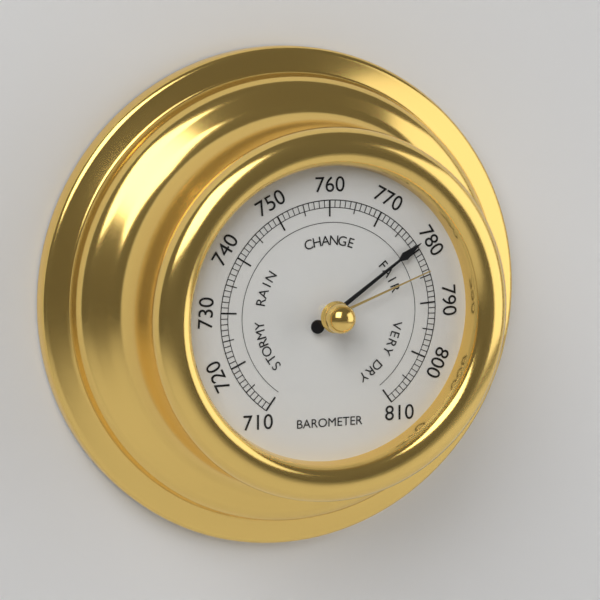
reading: 779 (no unit)
